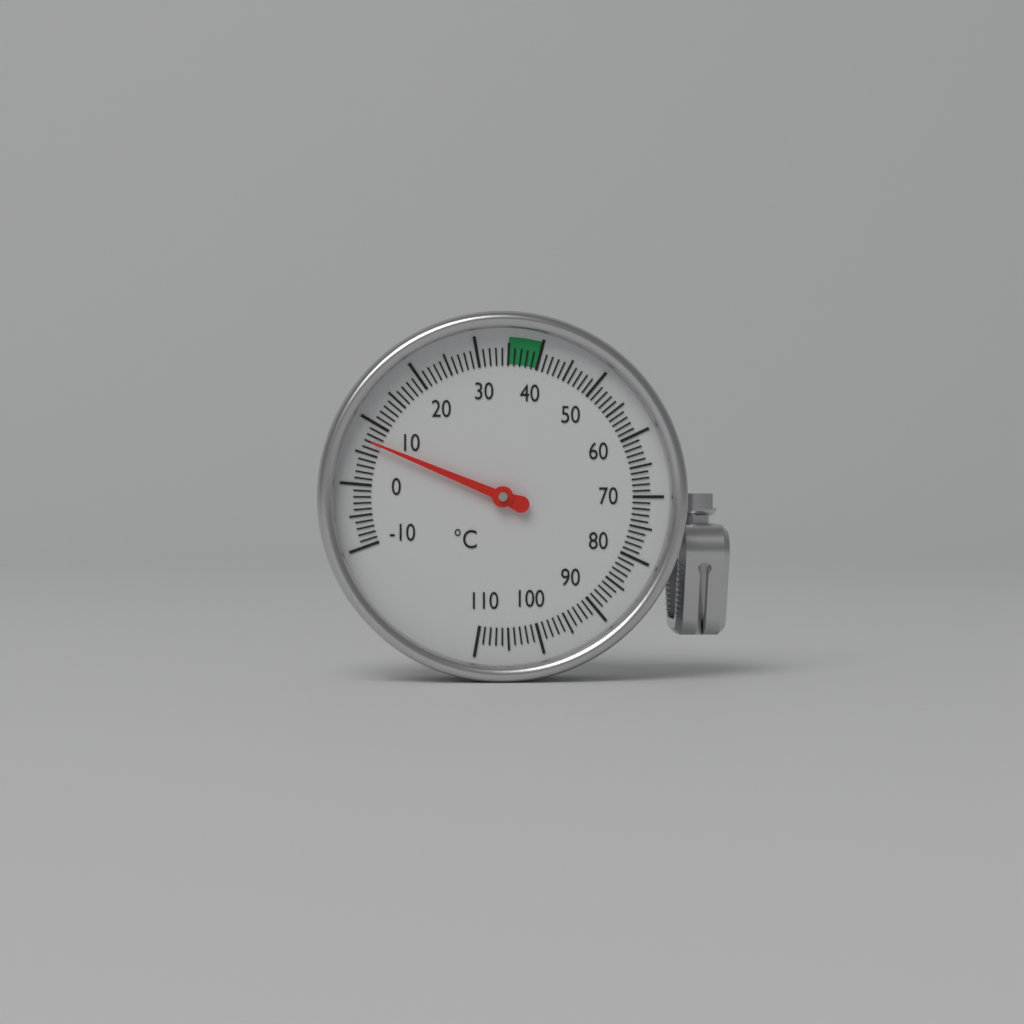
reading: 7 °C
